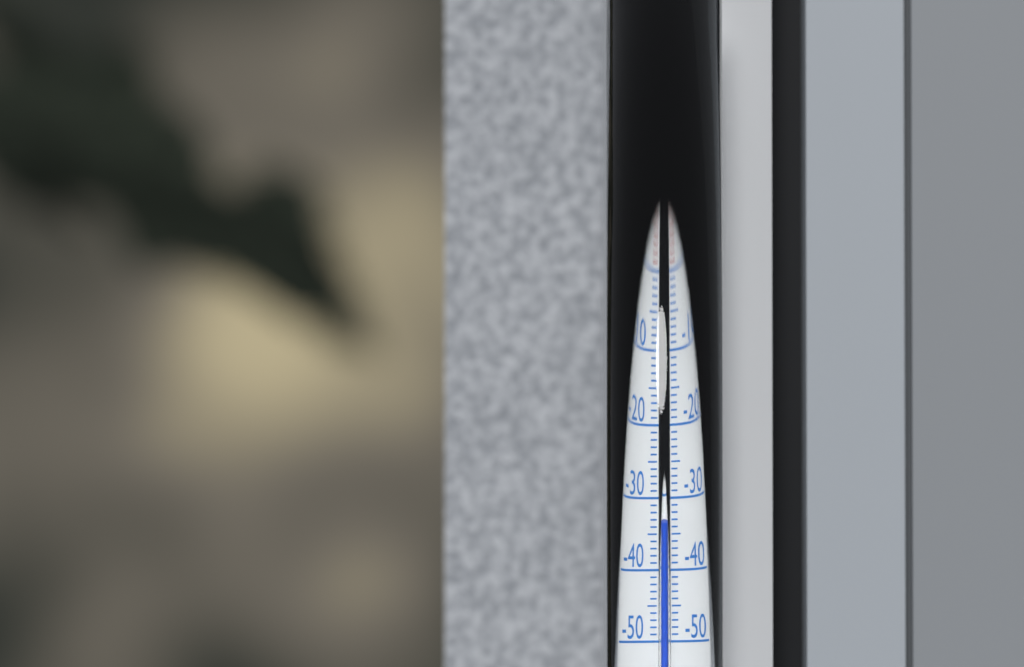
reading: -33 °C
